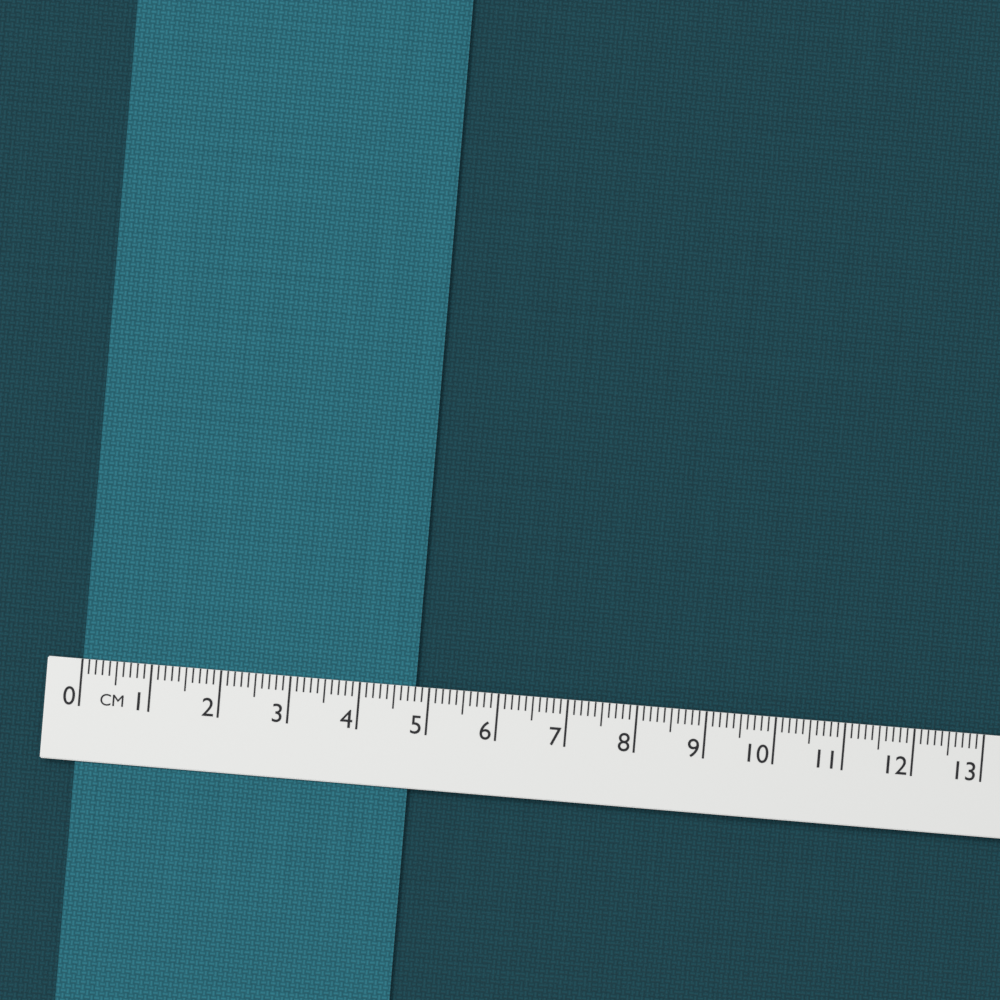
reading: 4.8 cm
